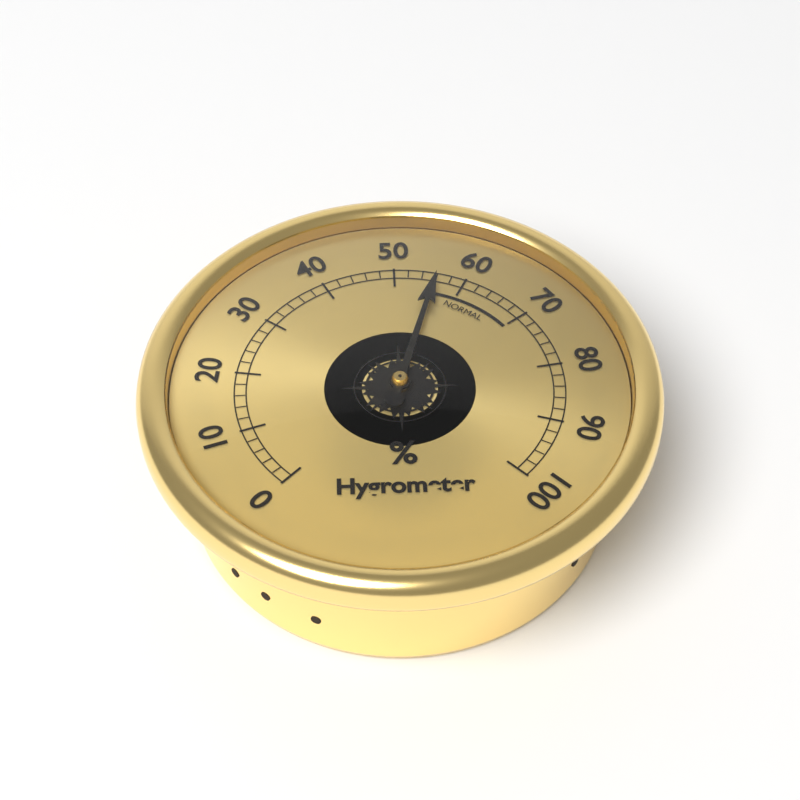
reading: 56 %
